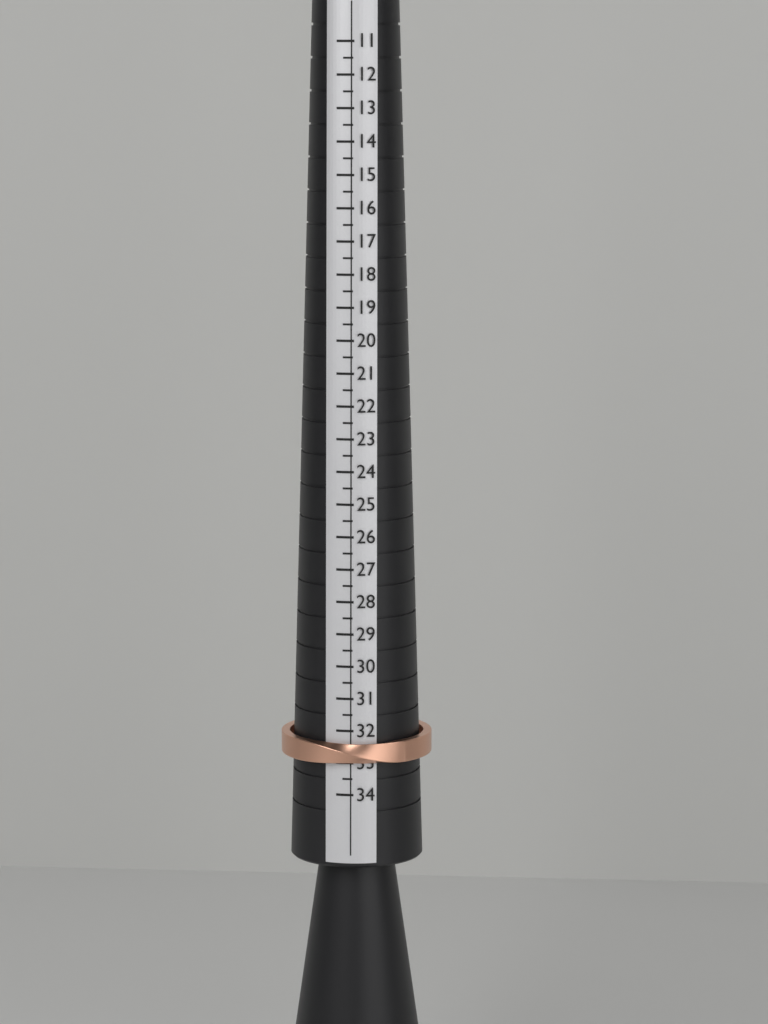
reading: 33.0 (no unit)
